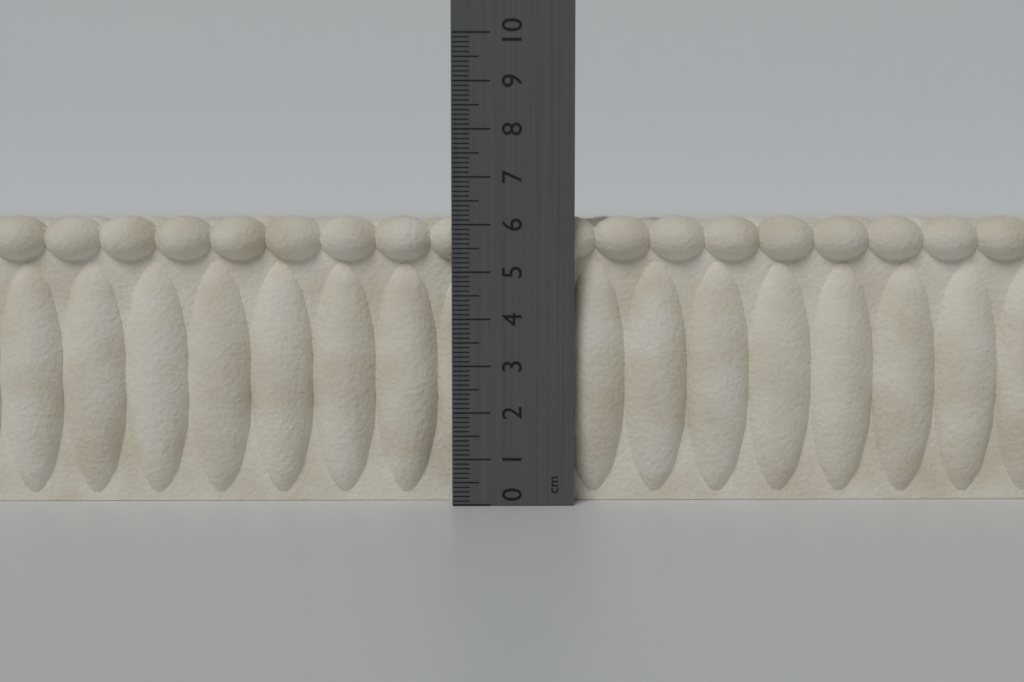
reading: 6.2 cm
